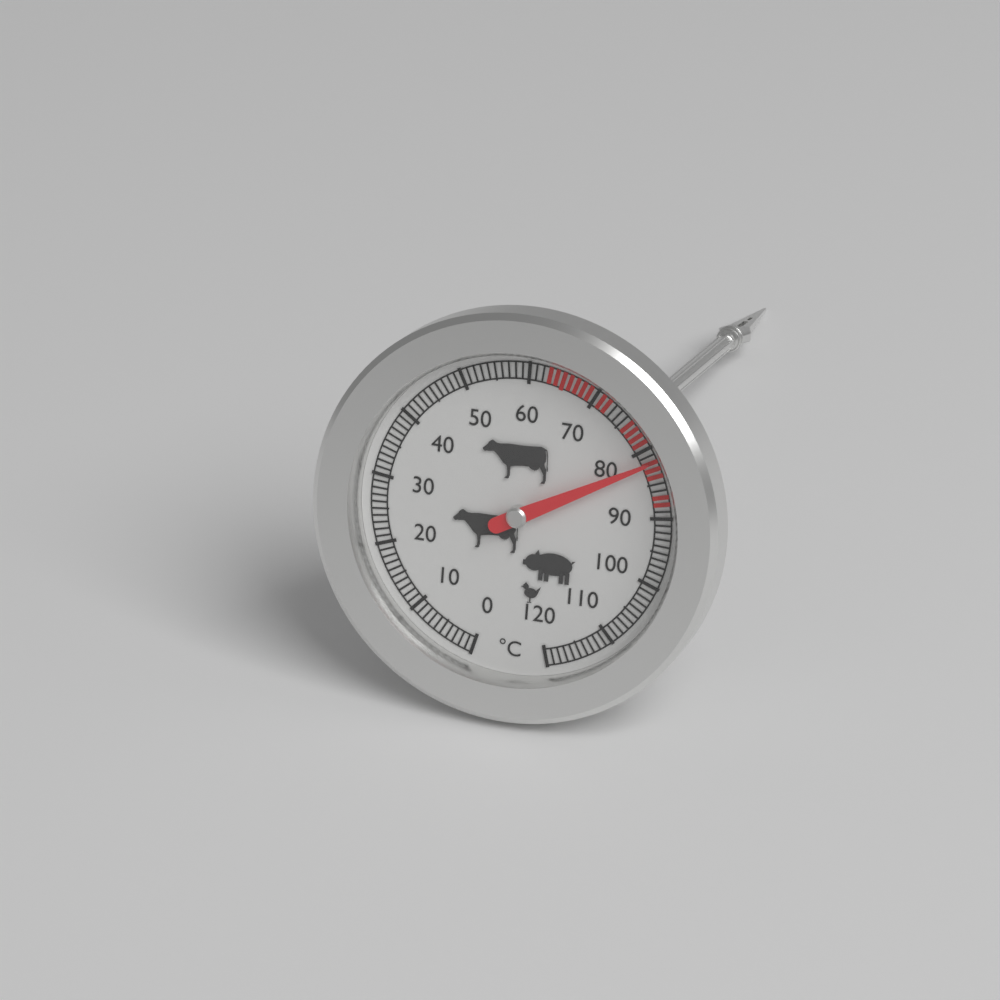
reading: 82 °C
